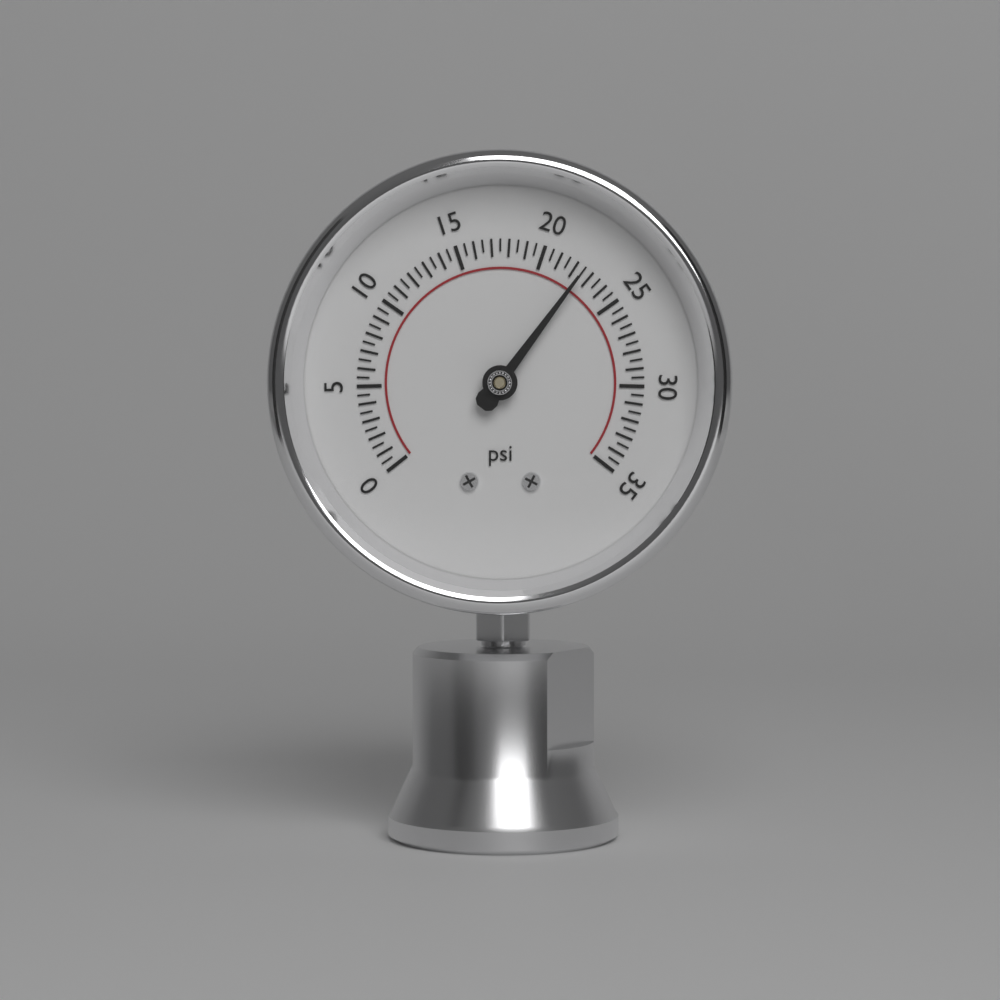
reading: 22.5 psi
